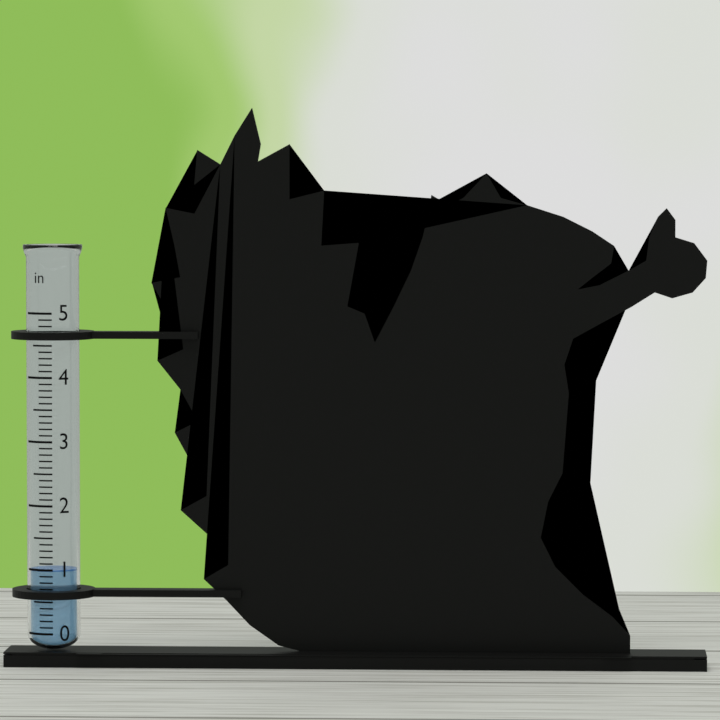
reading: 1.0 in
